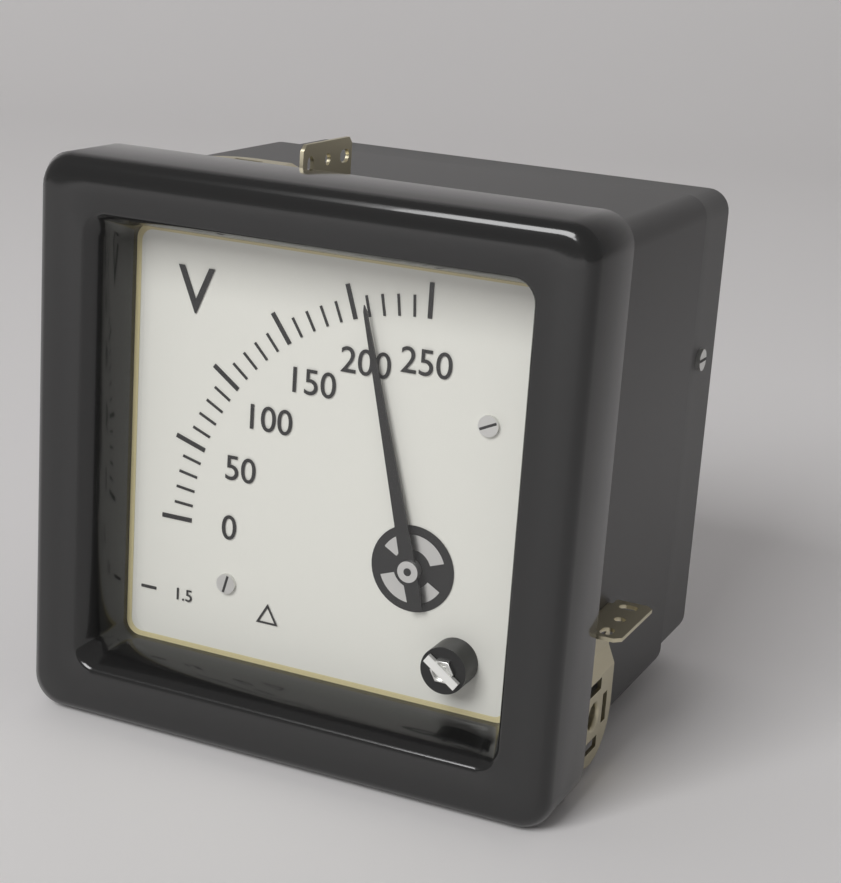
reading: 210 V
